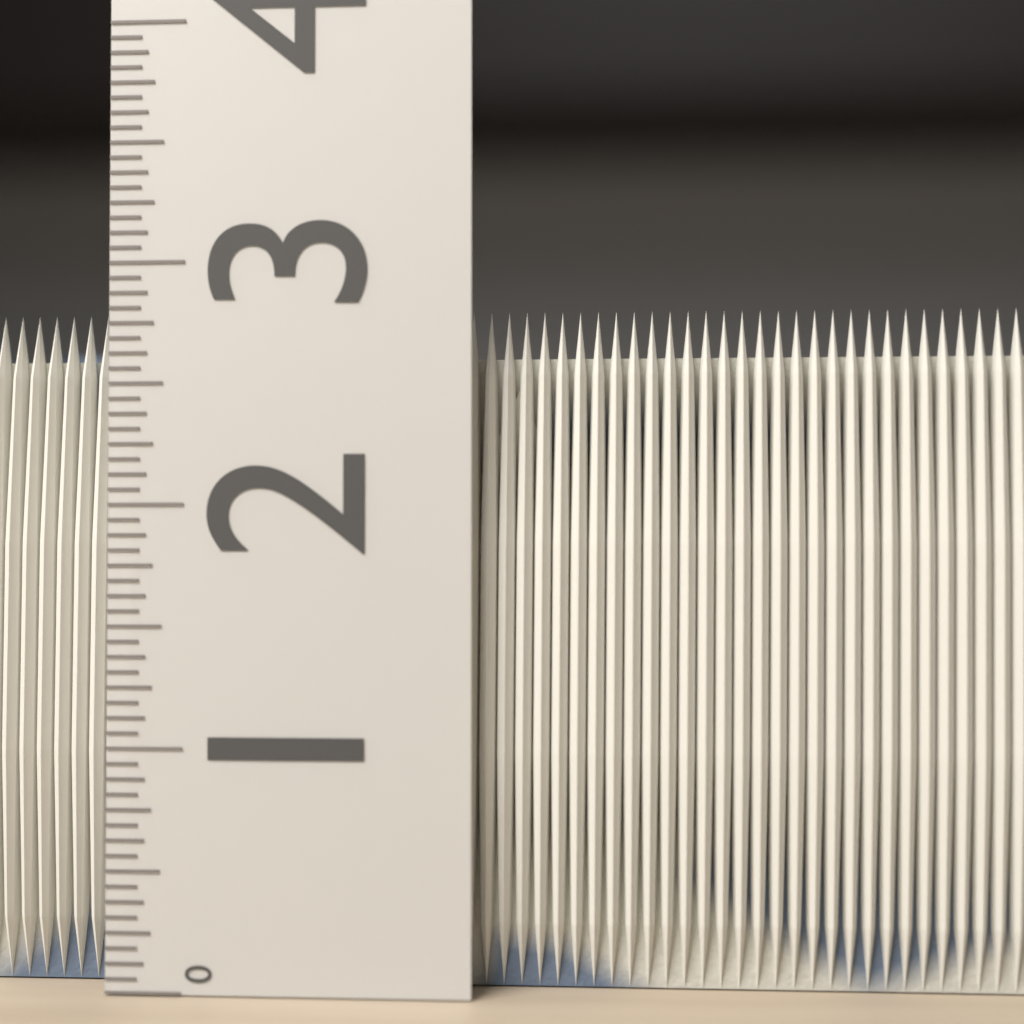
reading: 2.8125 (no unit)
